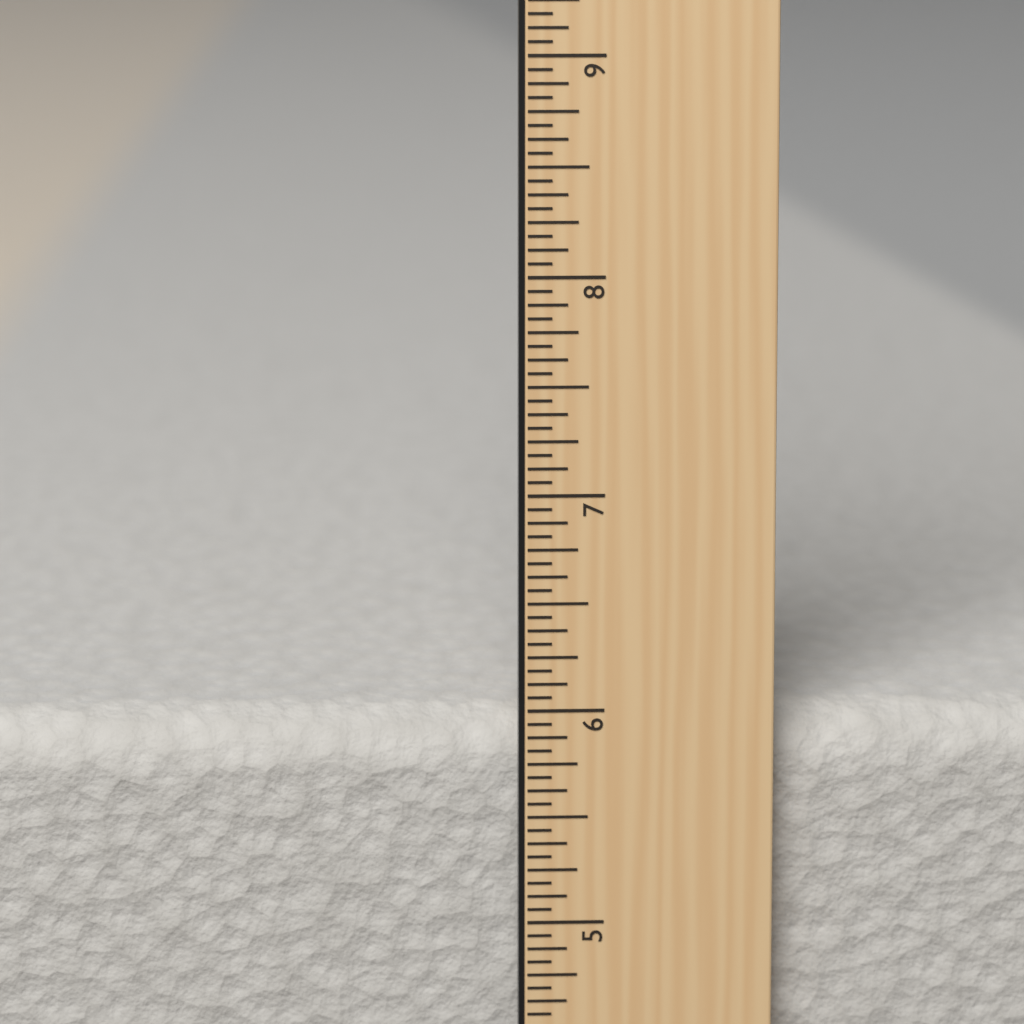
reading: 5.9375 in
